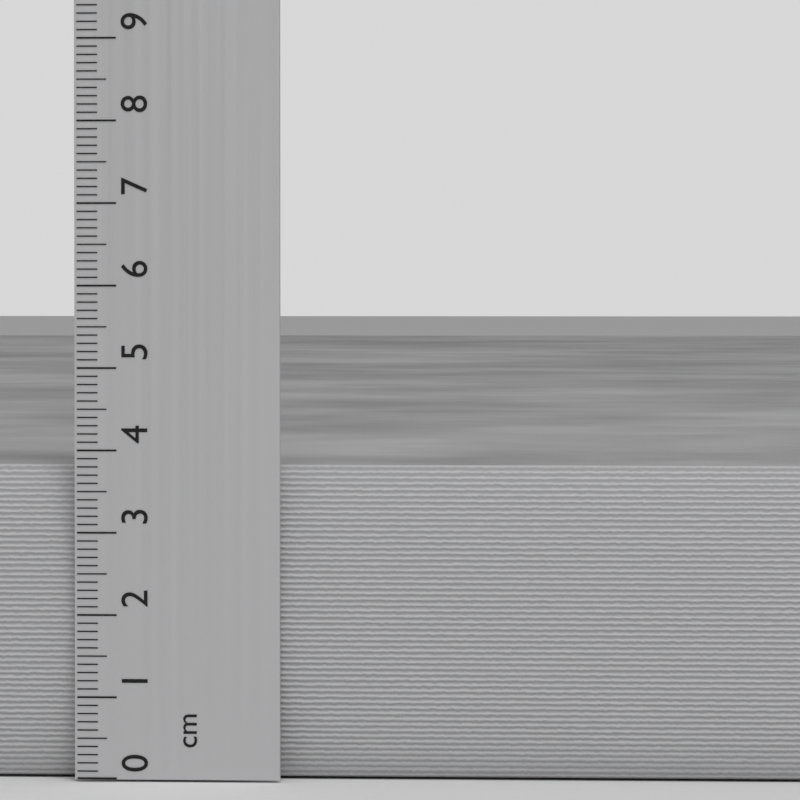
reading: 3.8 cm
